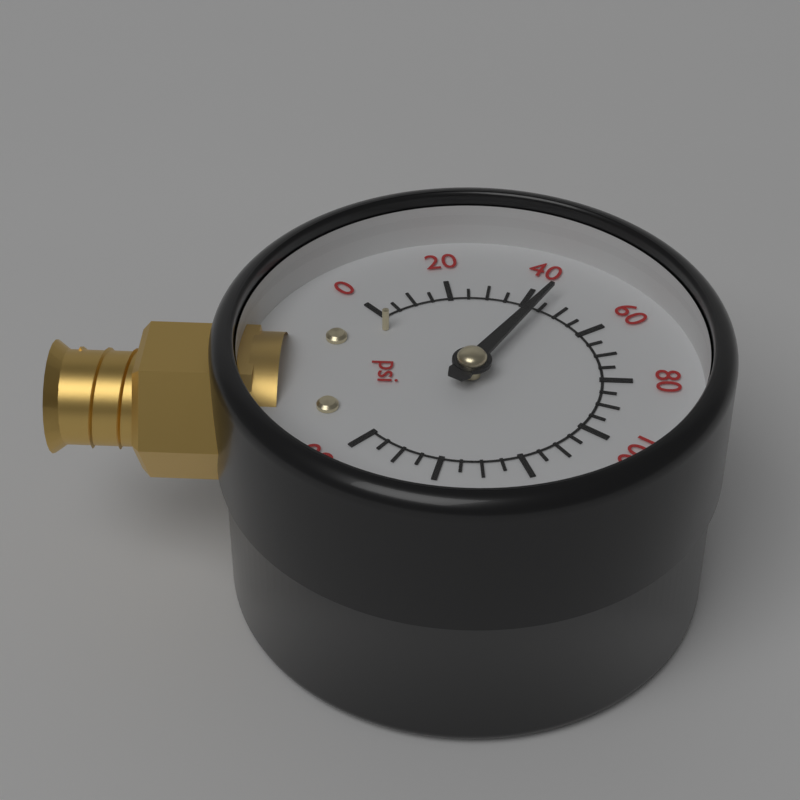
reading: 45 psi
